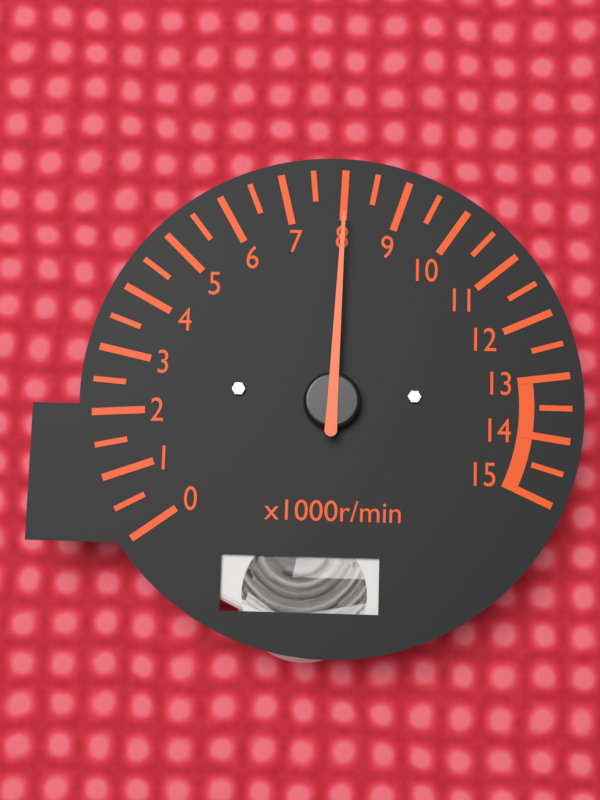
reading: 8.0 x1000r/min
